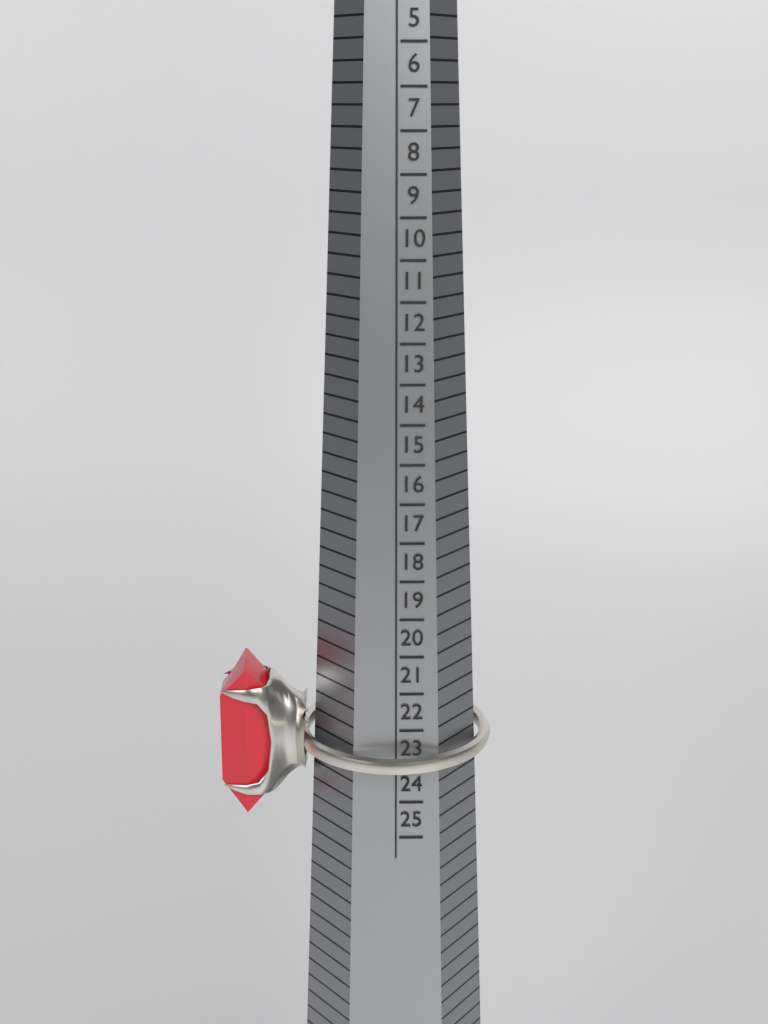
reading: 23 HK
